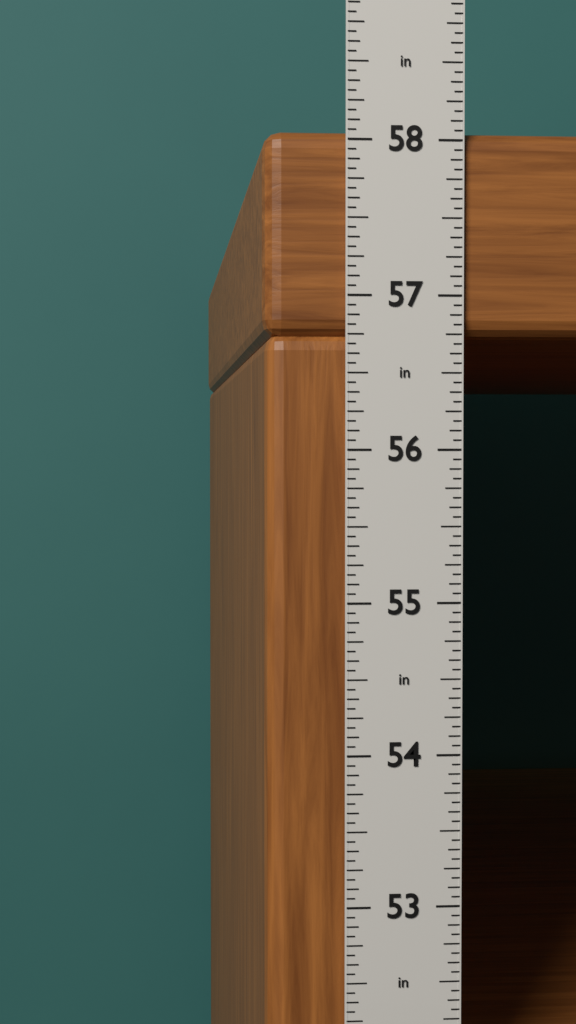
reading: 58.0625 in
